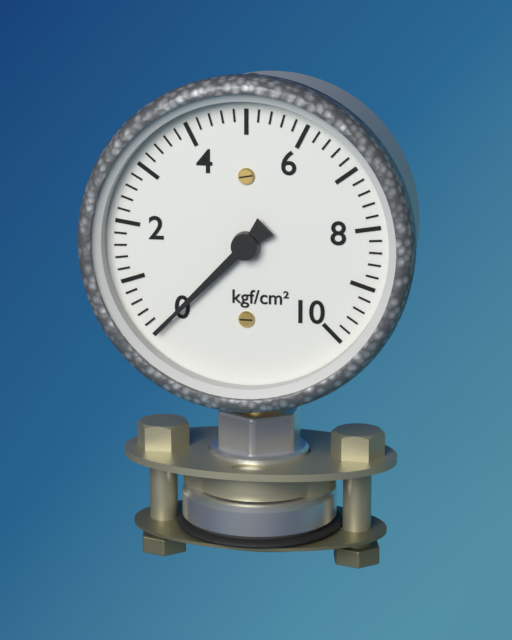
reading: 0.0 kgf/cm²
